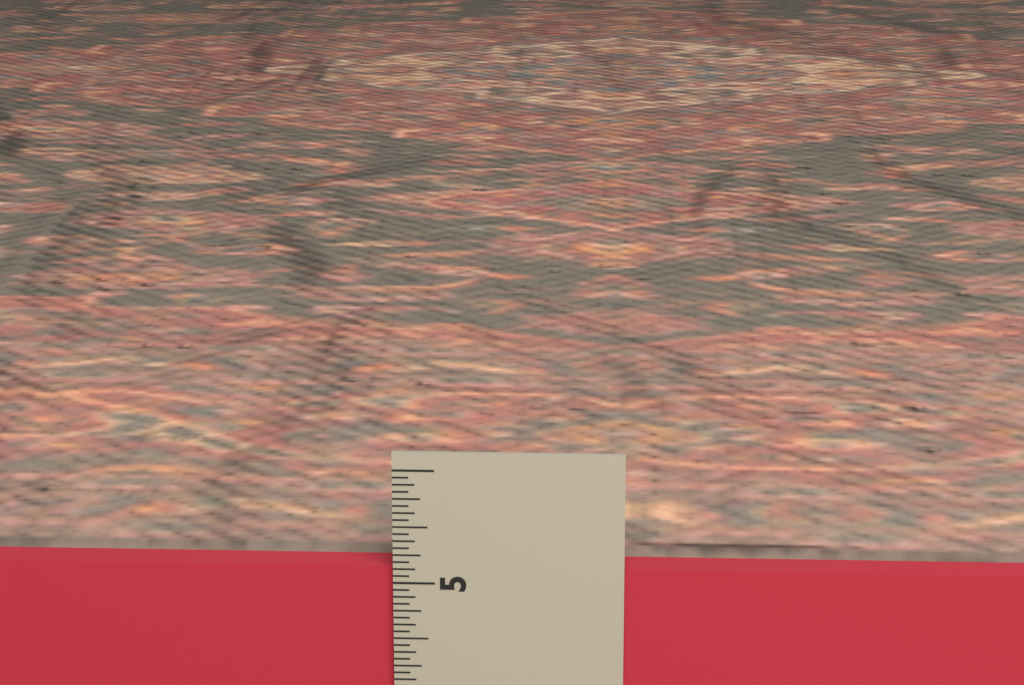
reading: 5.1250 in
